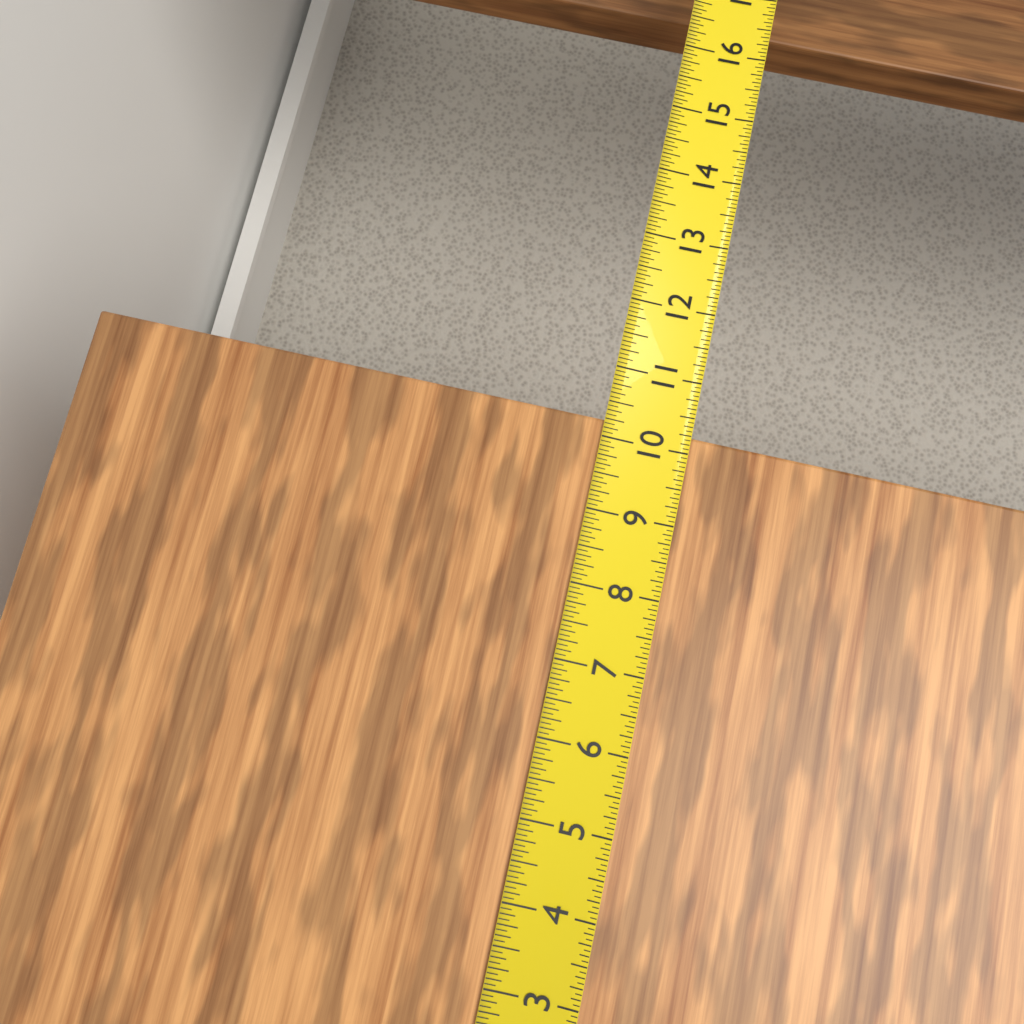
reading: 10.2500 in
